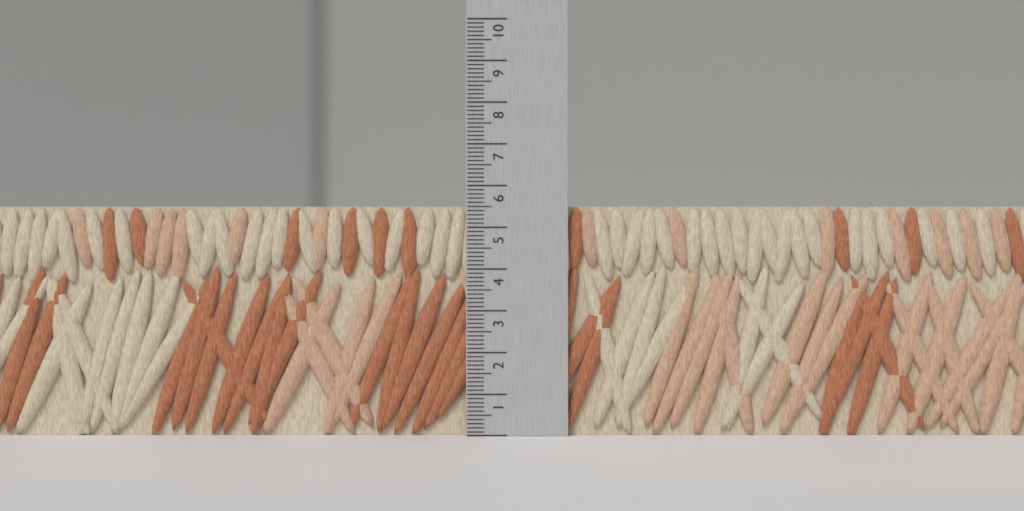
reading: 5.5 (no unit)
